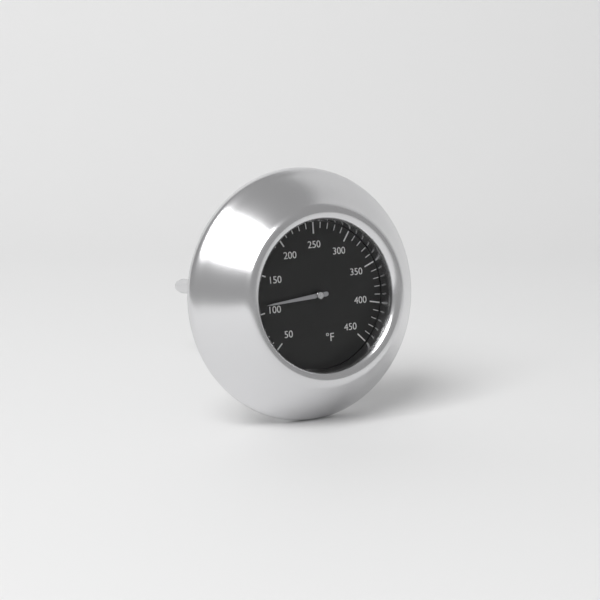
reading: 110 °F
